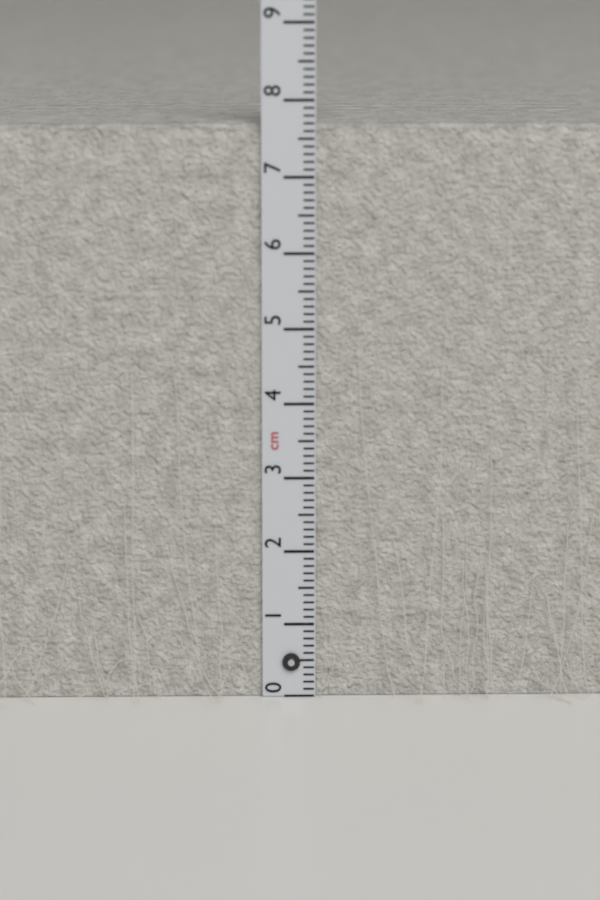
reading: 7.7 cm
